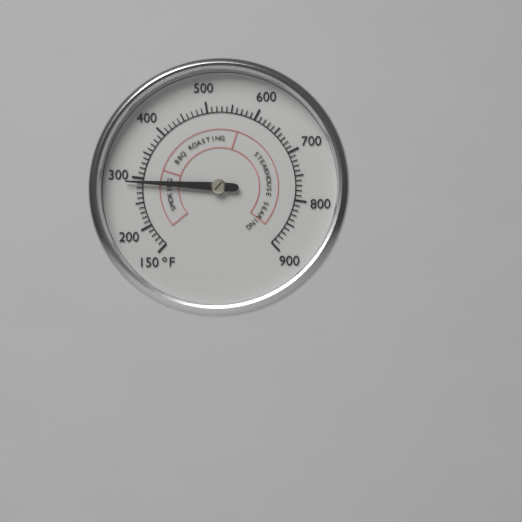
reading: 290 °F
